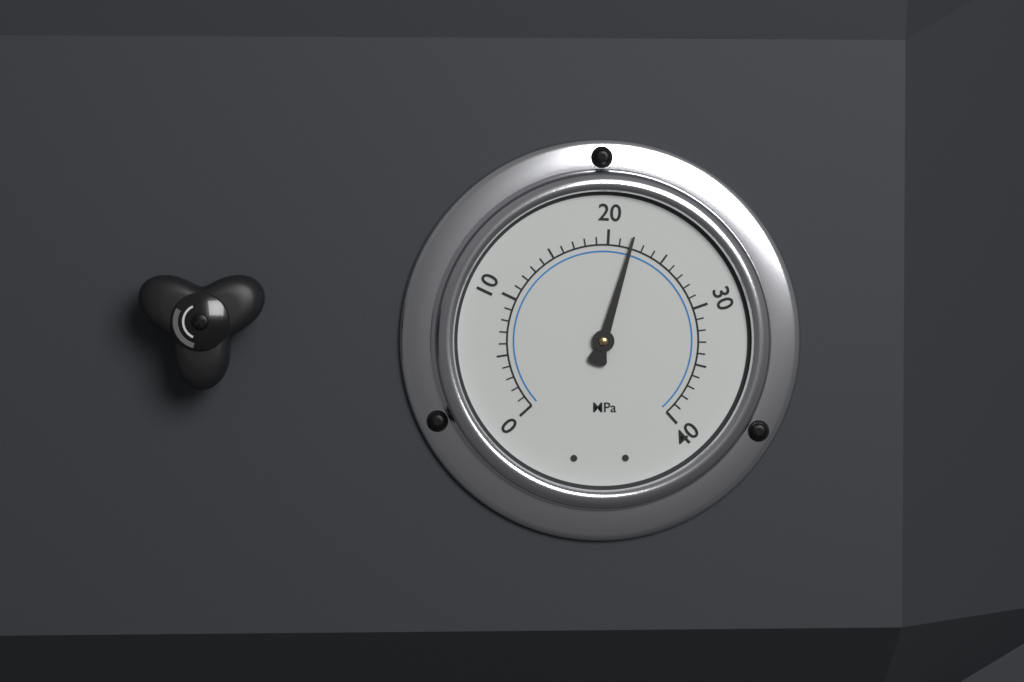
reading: 22 MPa
